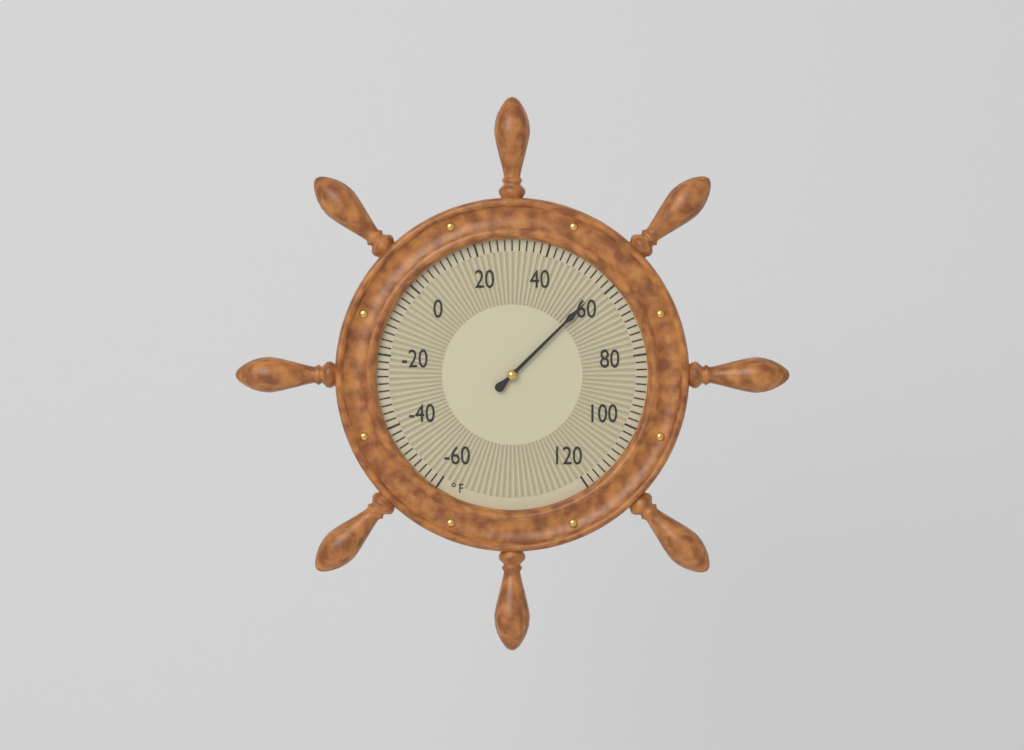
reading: 58 °F
